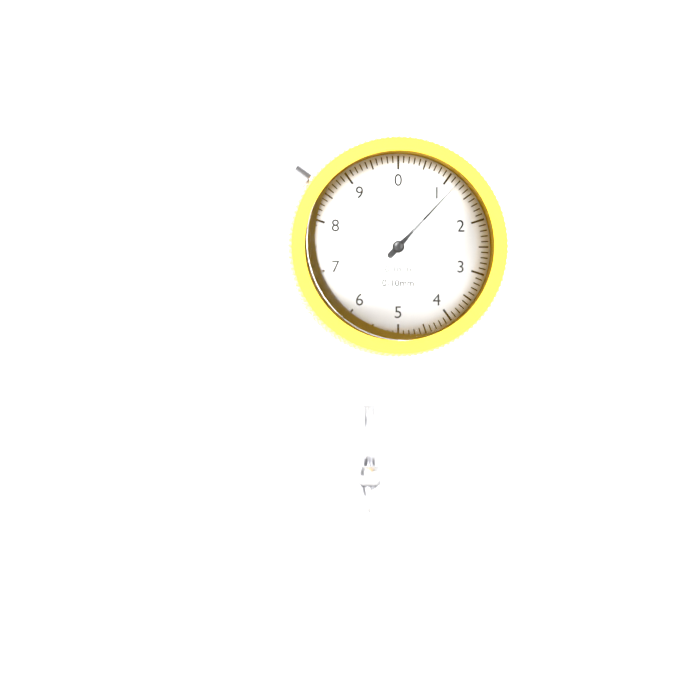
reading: 1.2 mm
